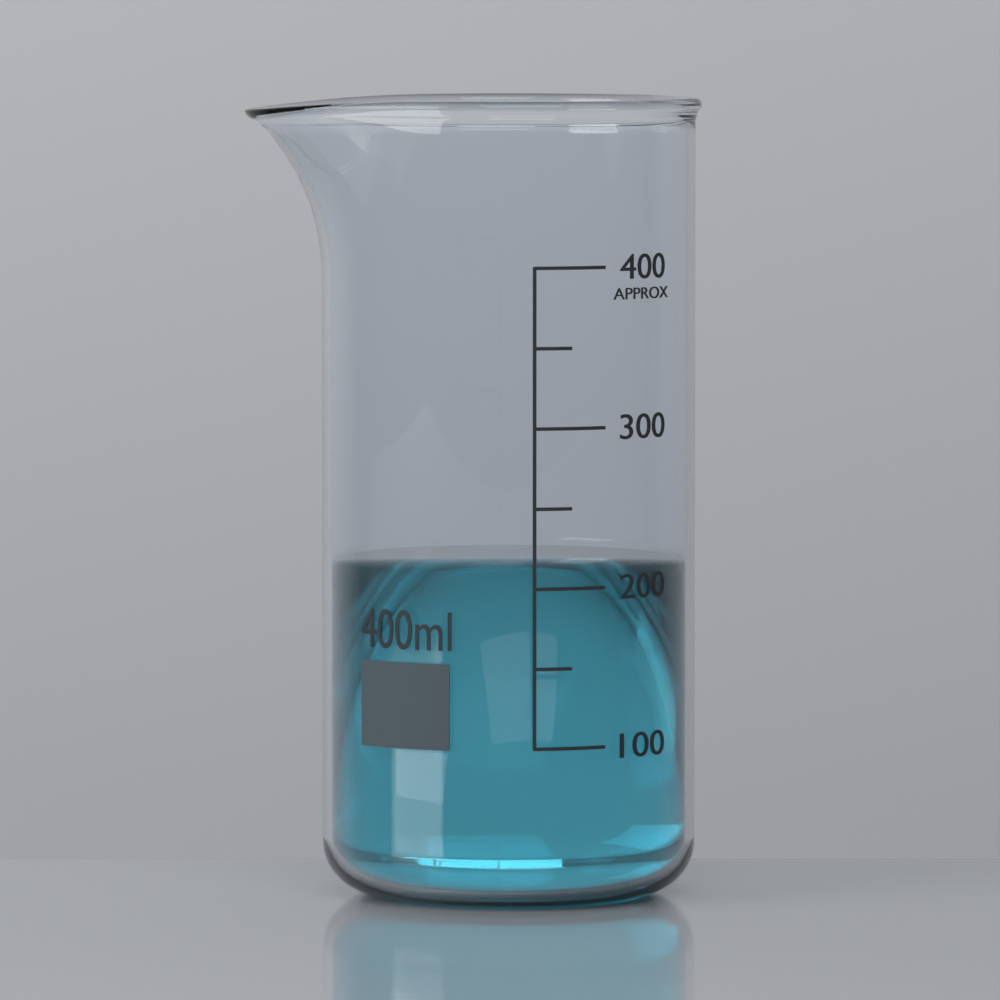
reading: 210 ml
